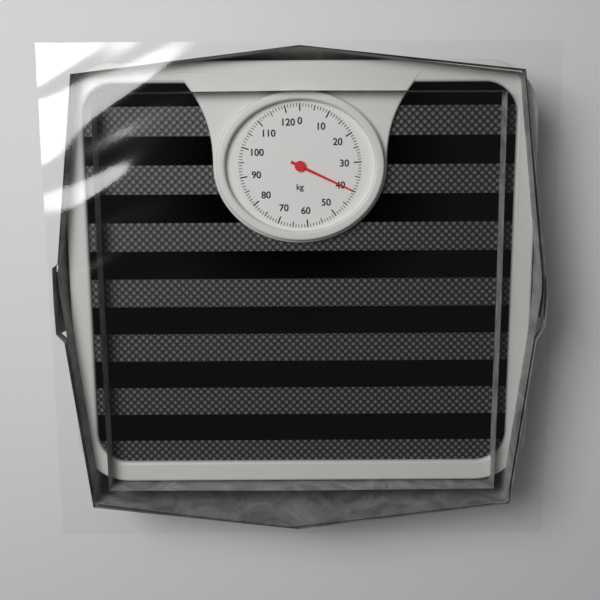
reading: 40 kg
